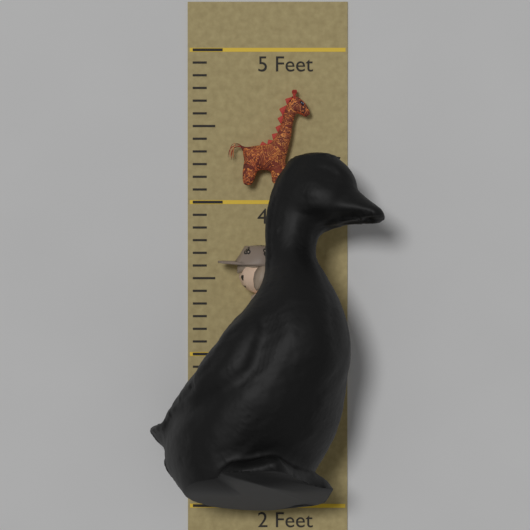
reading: 4.333332 Feet
